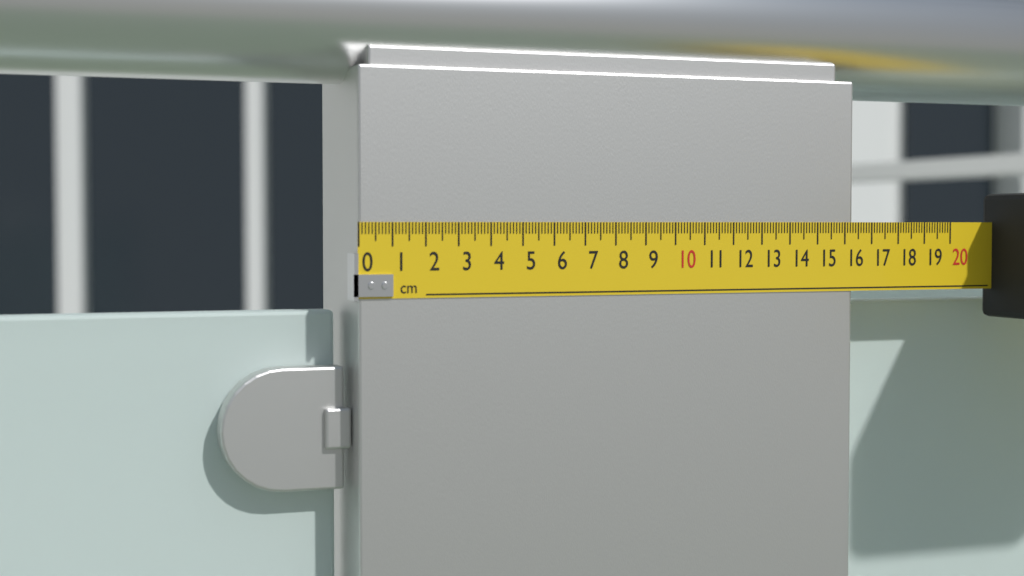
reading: 16.3 cm
